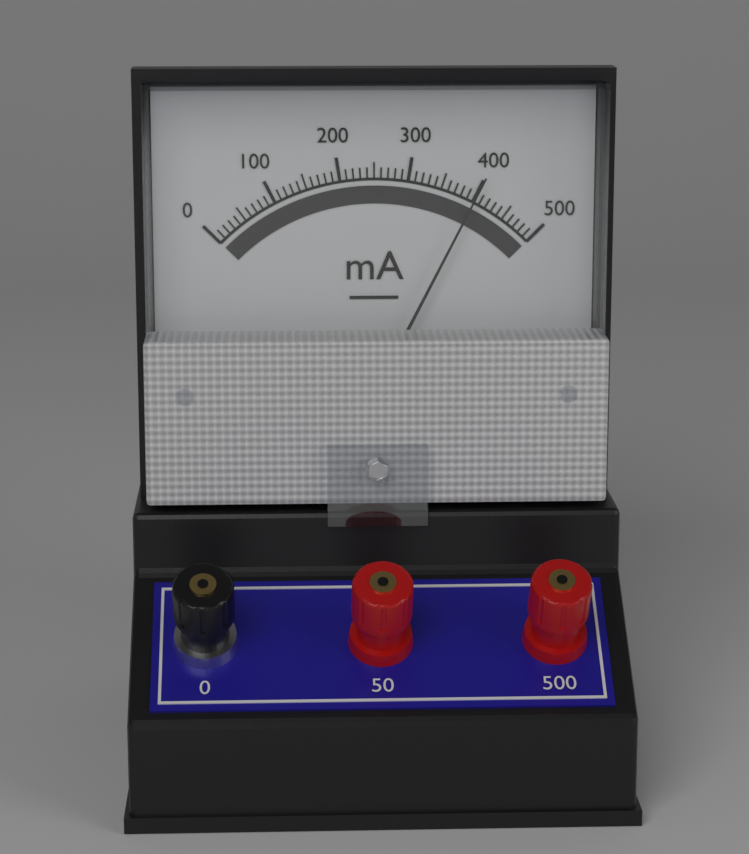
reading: 400 mA
